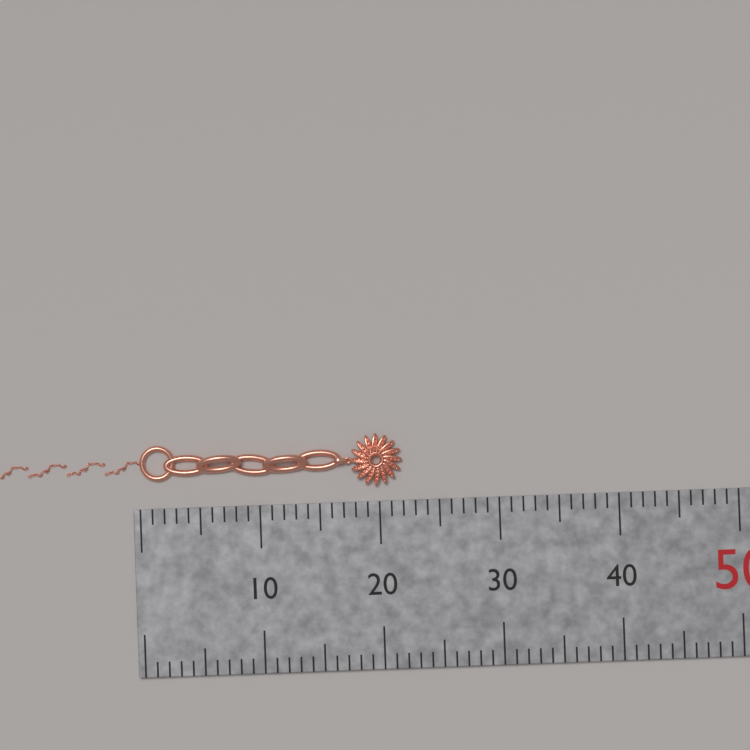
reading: 22 mm
